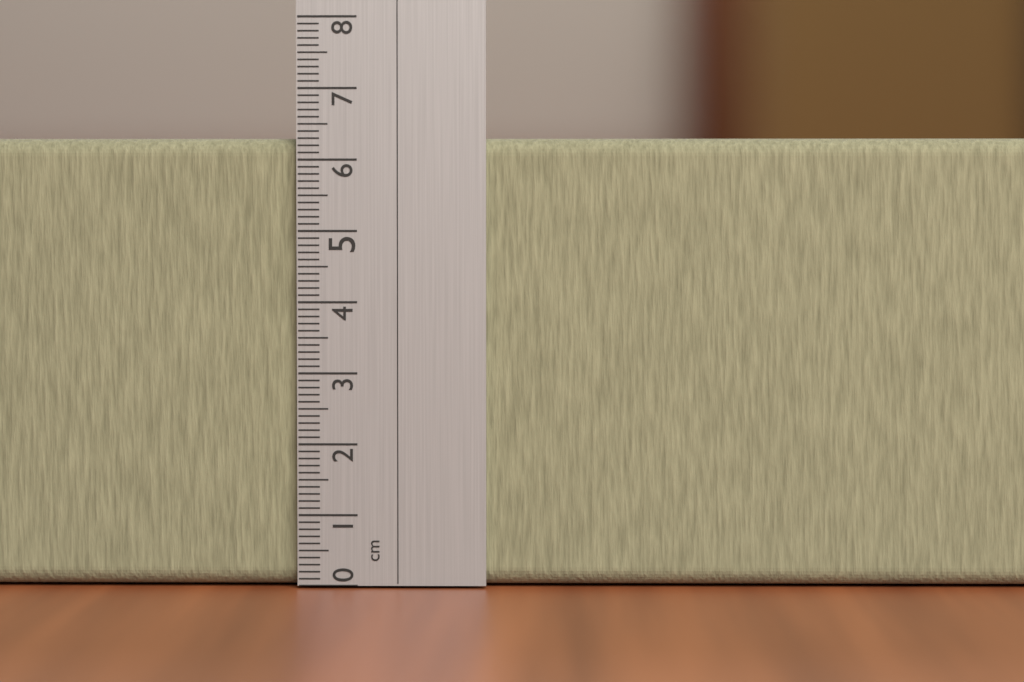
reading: 6.3 cm
